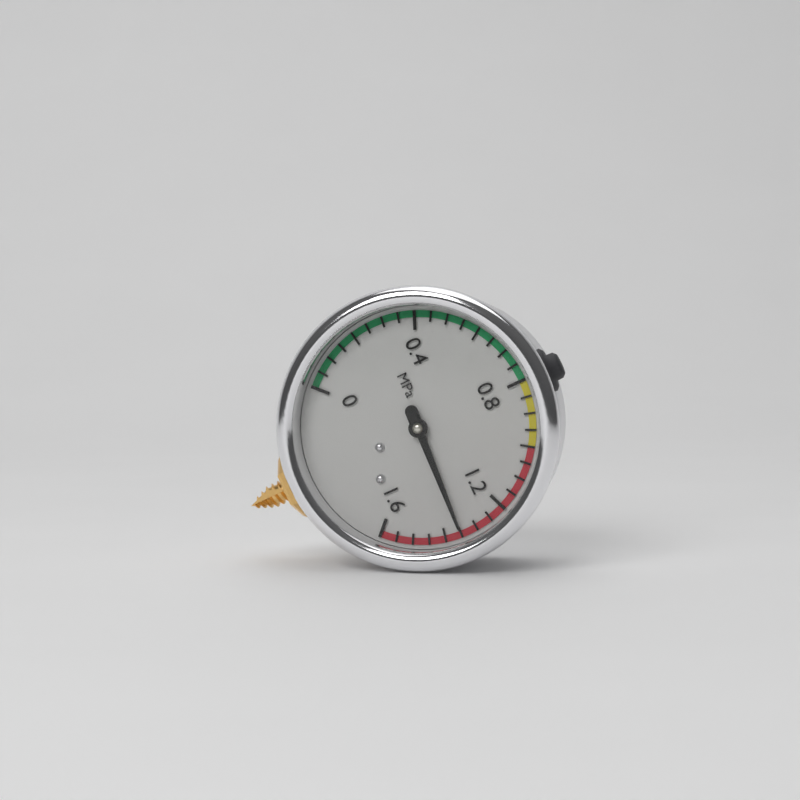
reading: 1.35 MPa
